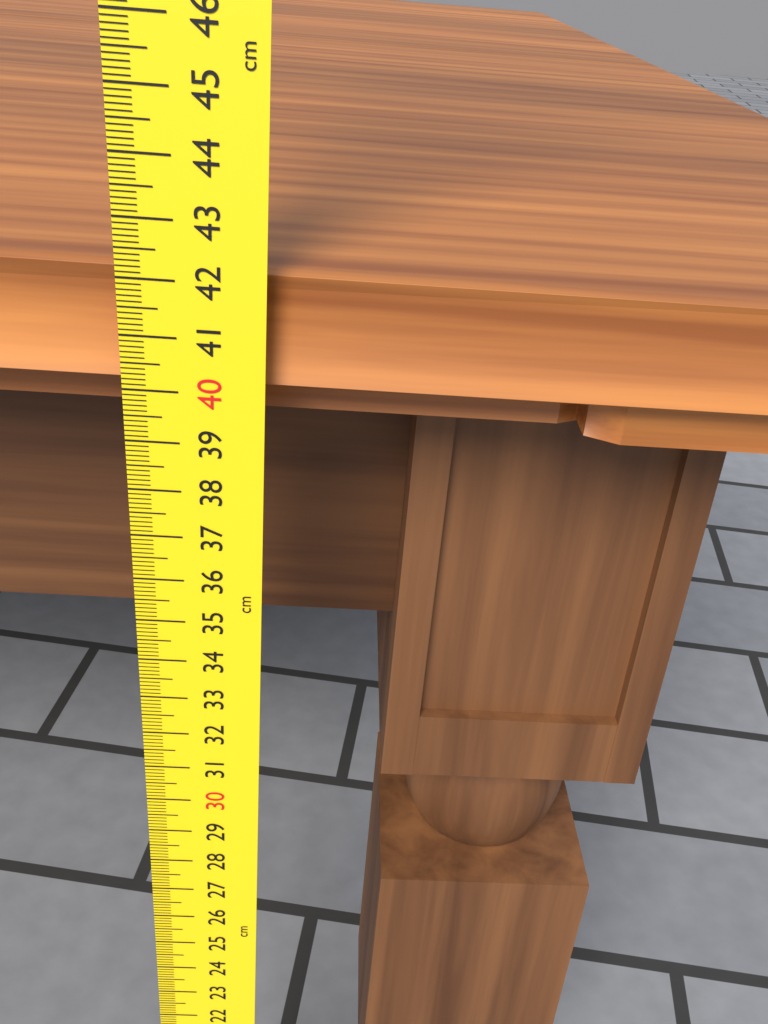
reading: 42.1 cm
